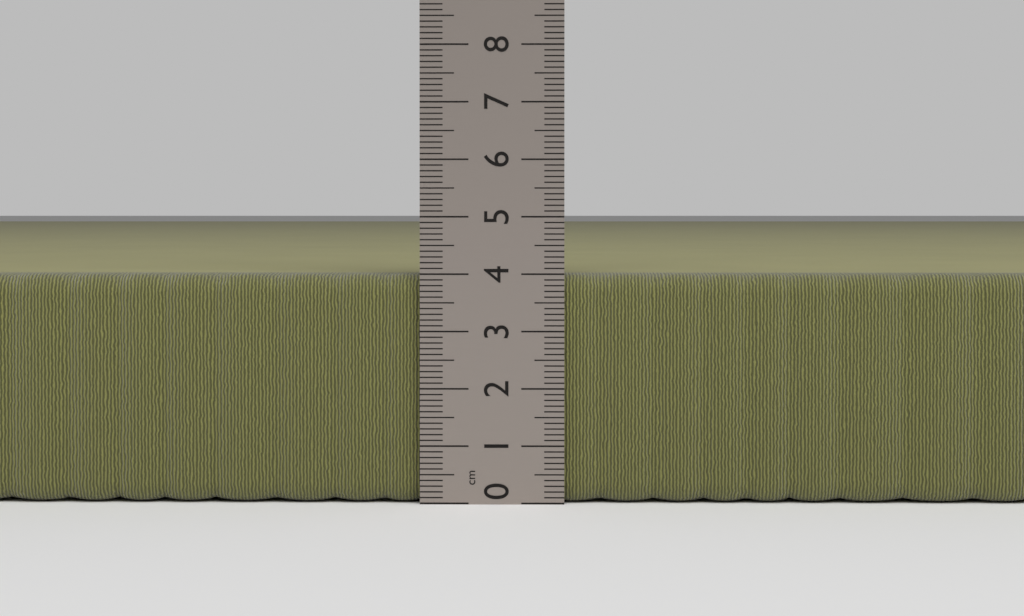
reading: 4.0 cm
